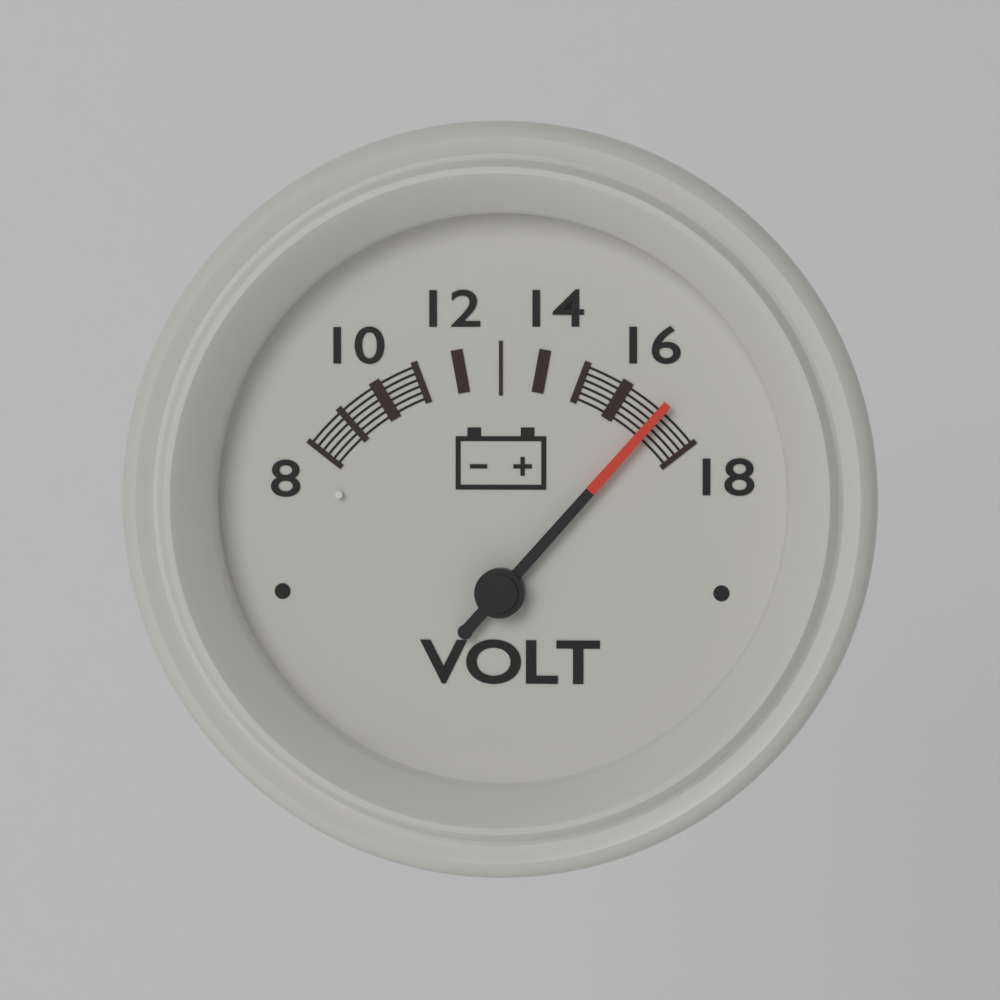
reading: 17 V
